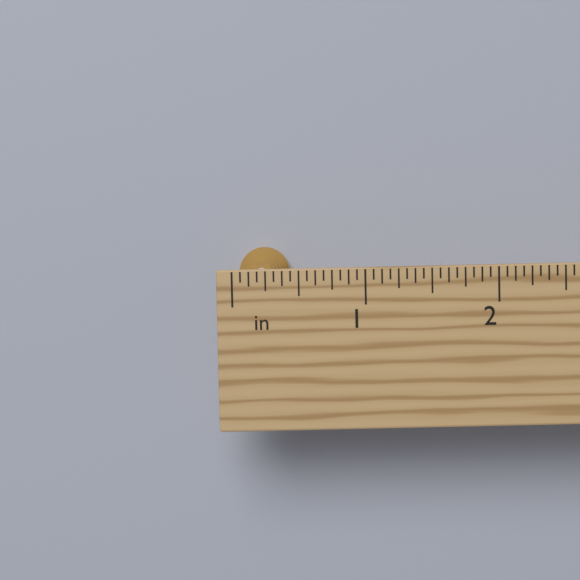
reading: 0.4375 in
